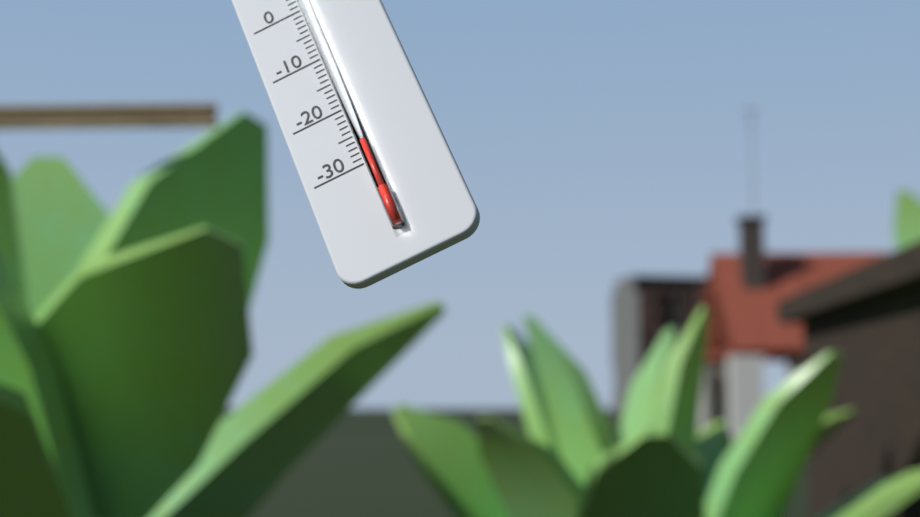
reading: -27 °C
